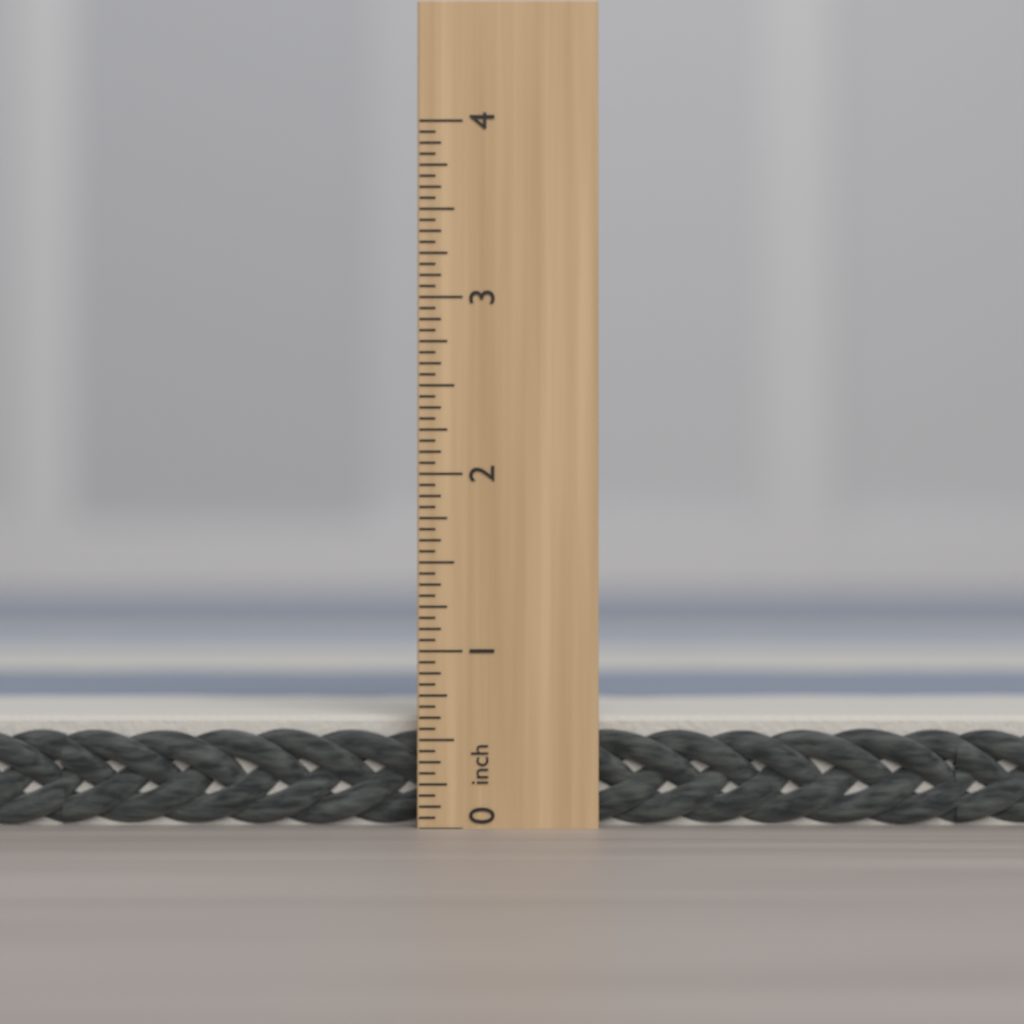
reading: 0.6250 inch
